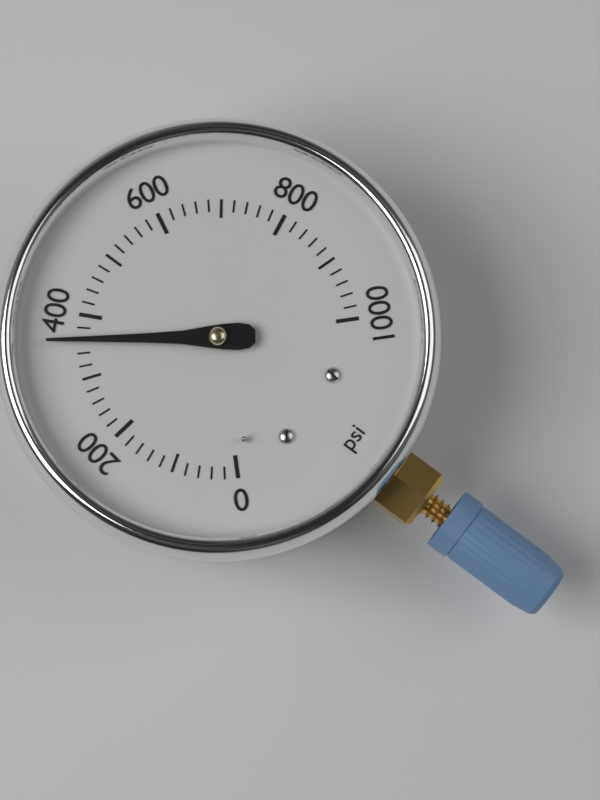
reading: 360 psi
